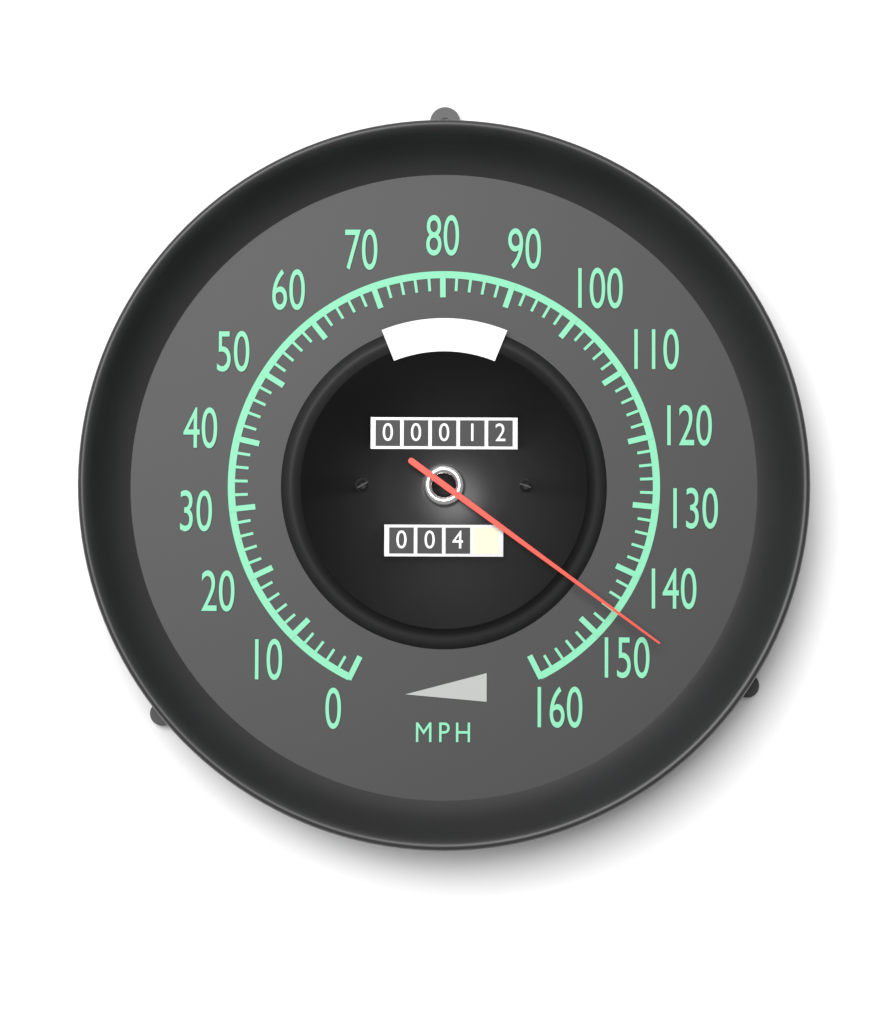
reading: 146 mph
